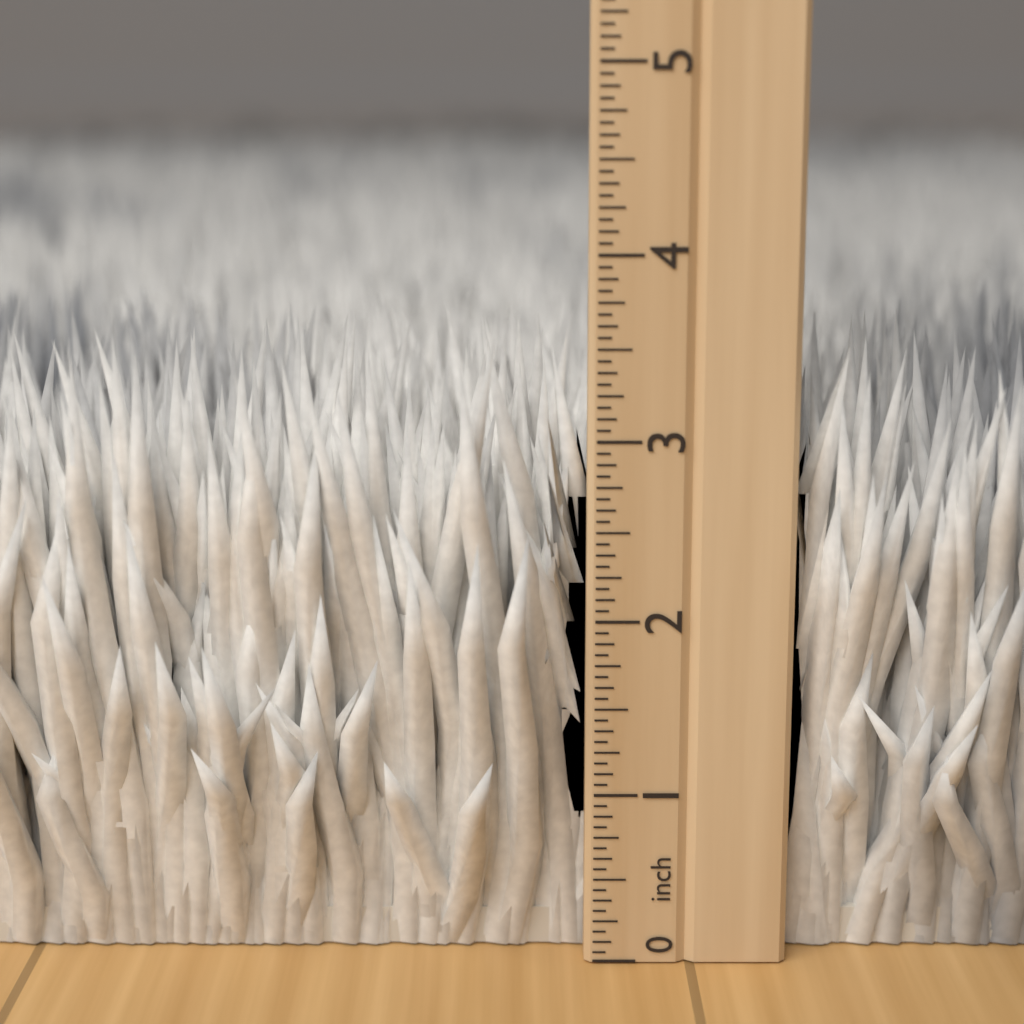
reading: 3.6250 inch
